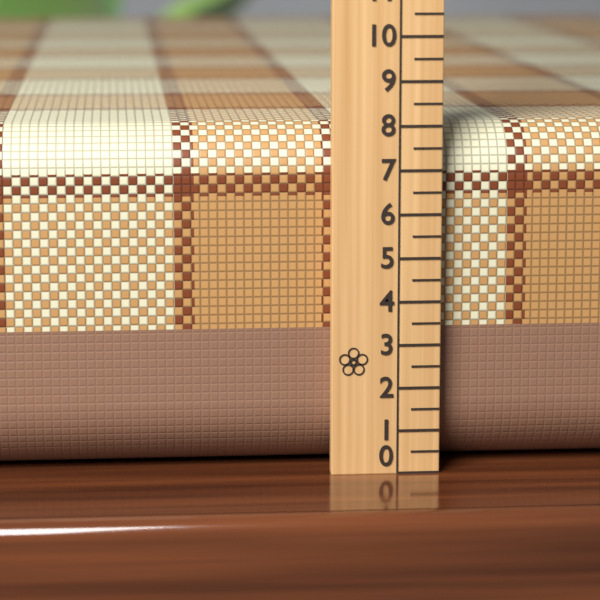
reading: 8.0 (no unit)
